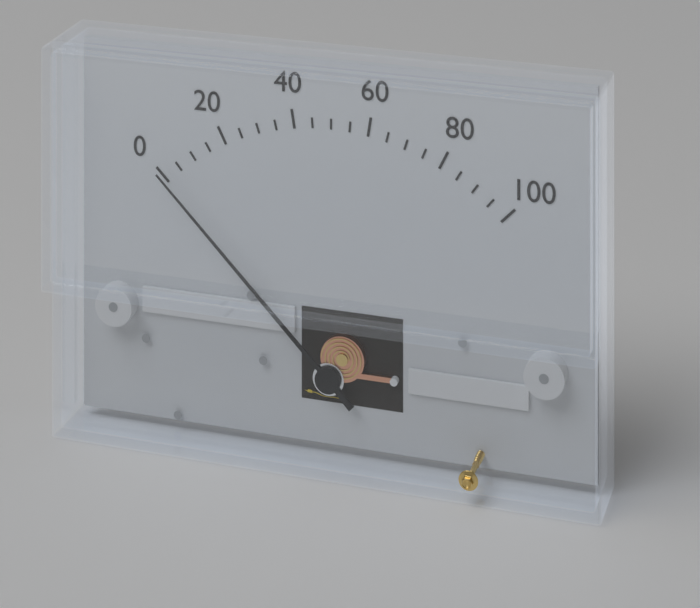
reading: 0 (no unit)
